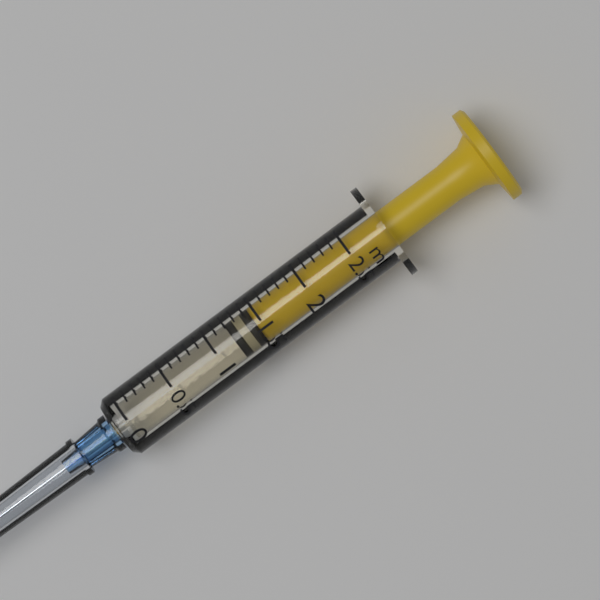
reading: 1.2 ml
